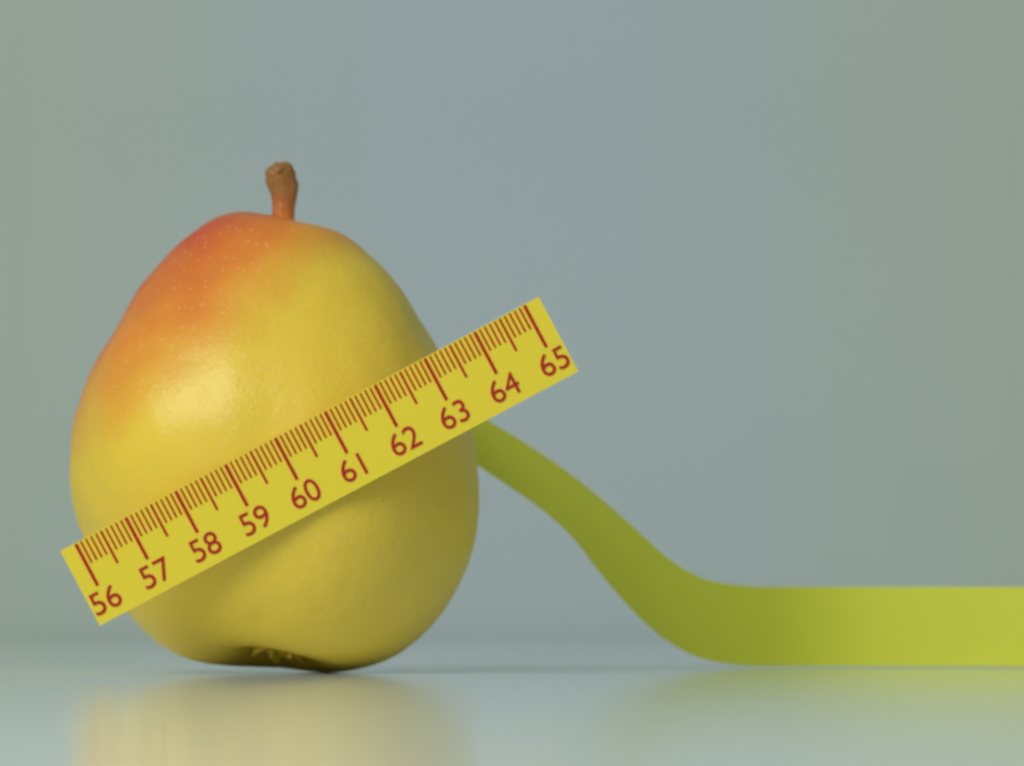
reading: 63.3 (no unit)
